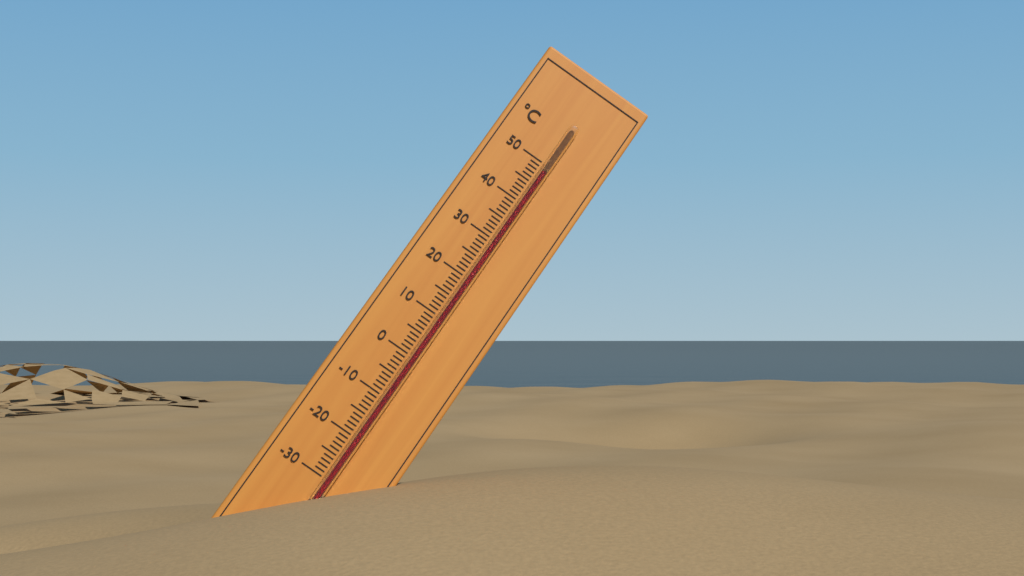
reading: 48 °C
